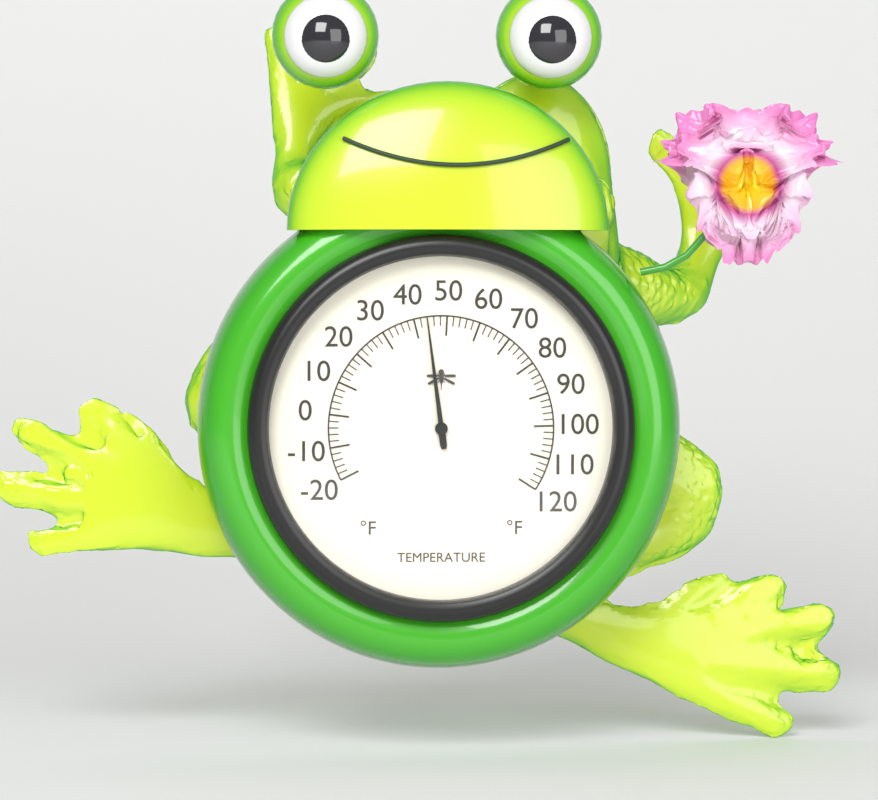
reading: 44 °F
